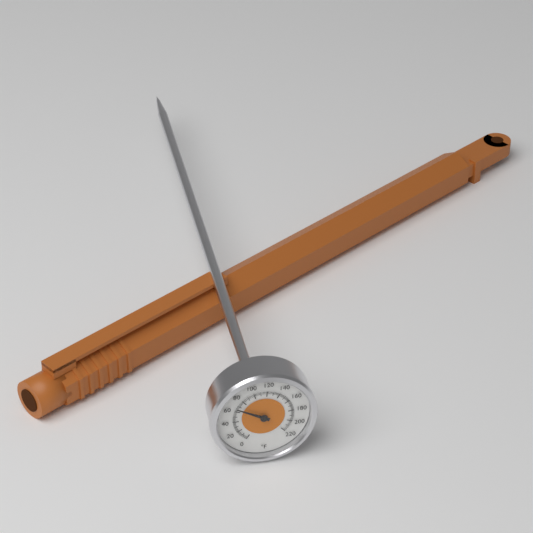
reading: 66 °F
